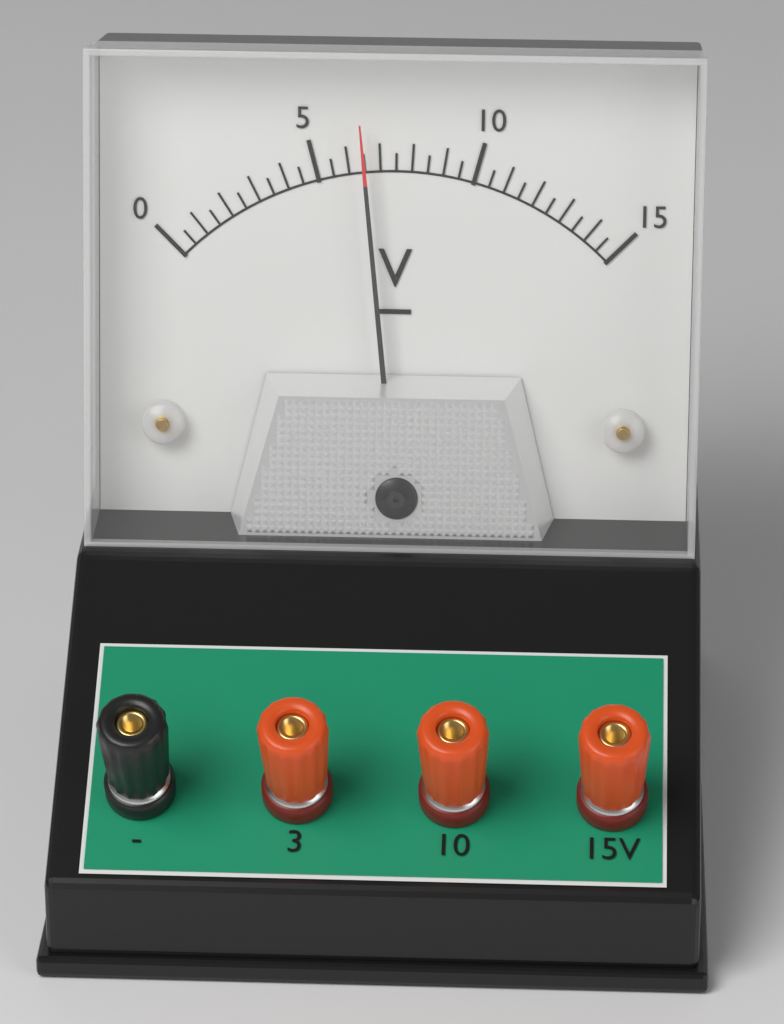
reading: 6.5 V
